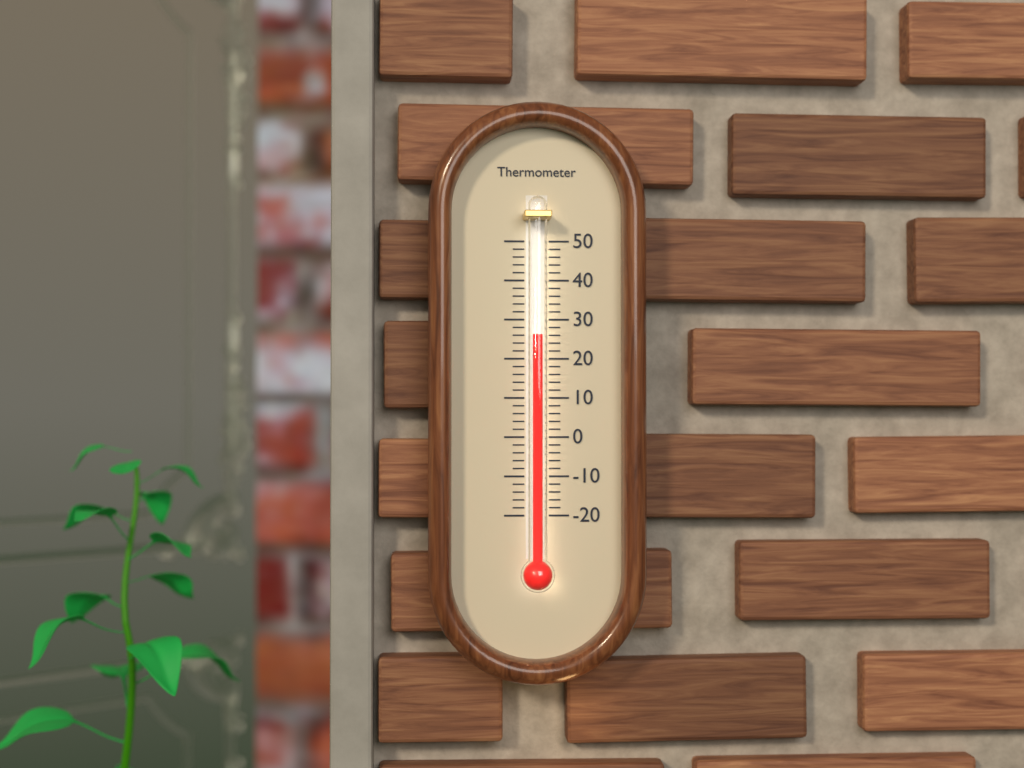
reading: 26 (no unit)
